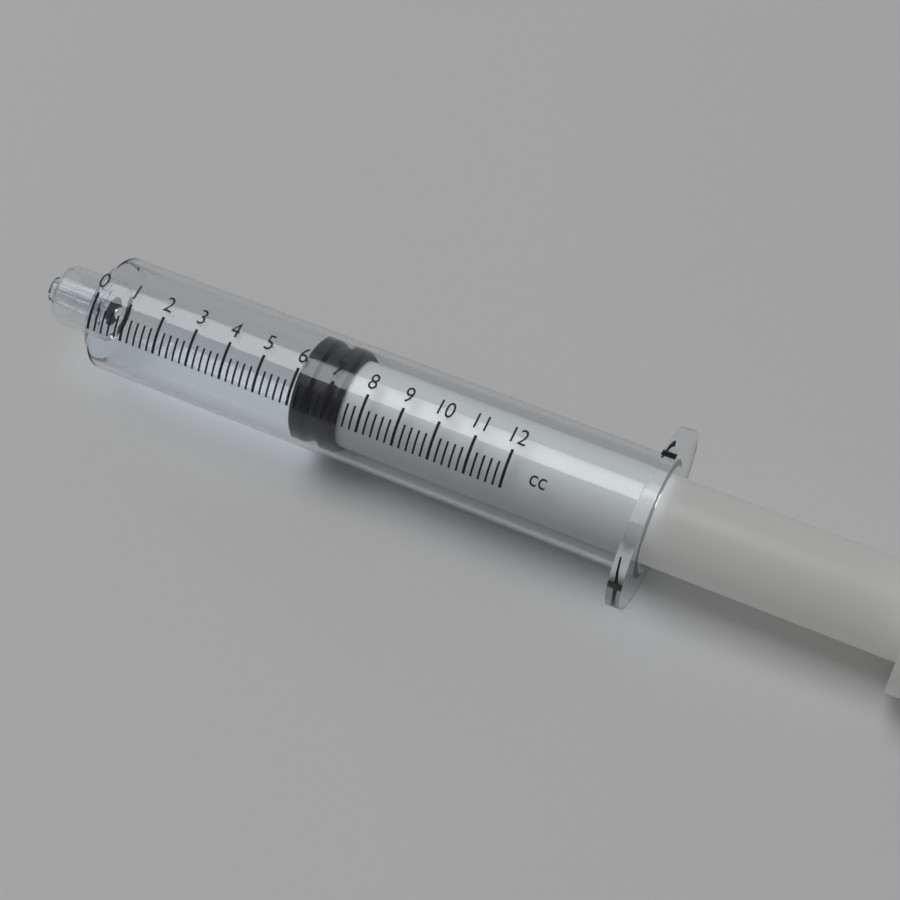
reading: 6.0 cc
